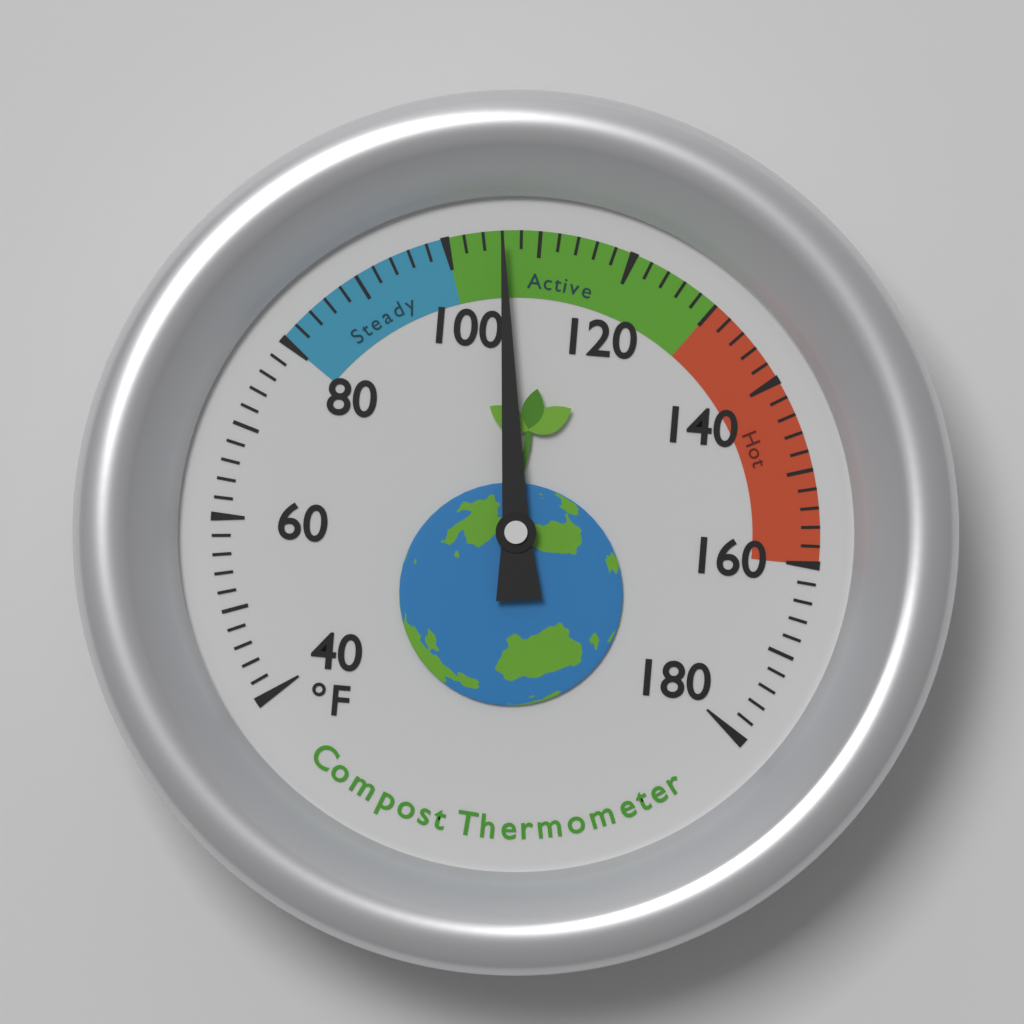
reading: 106 °F
